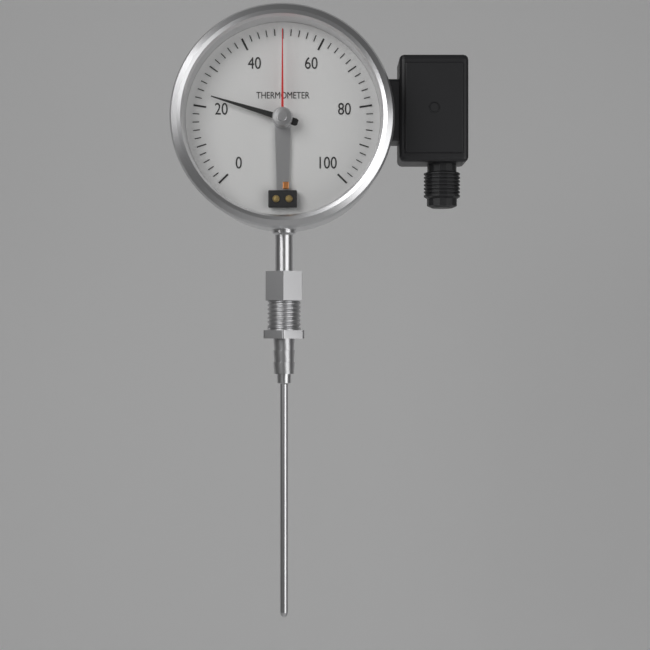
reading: 23 (no unit)
